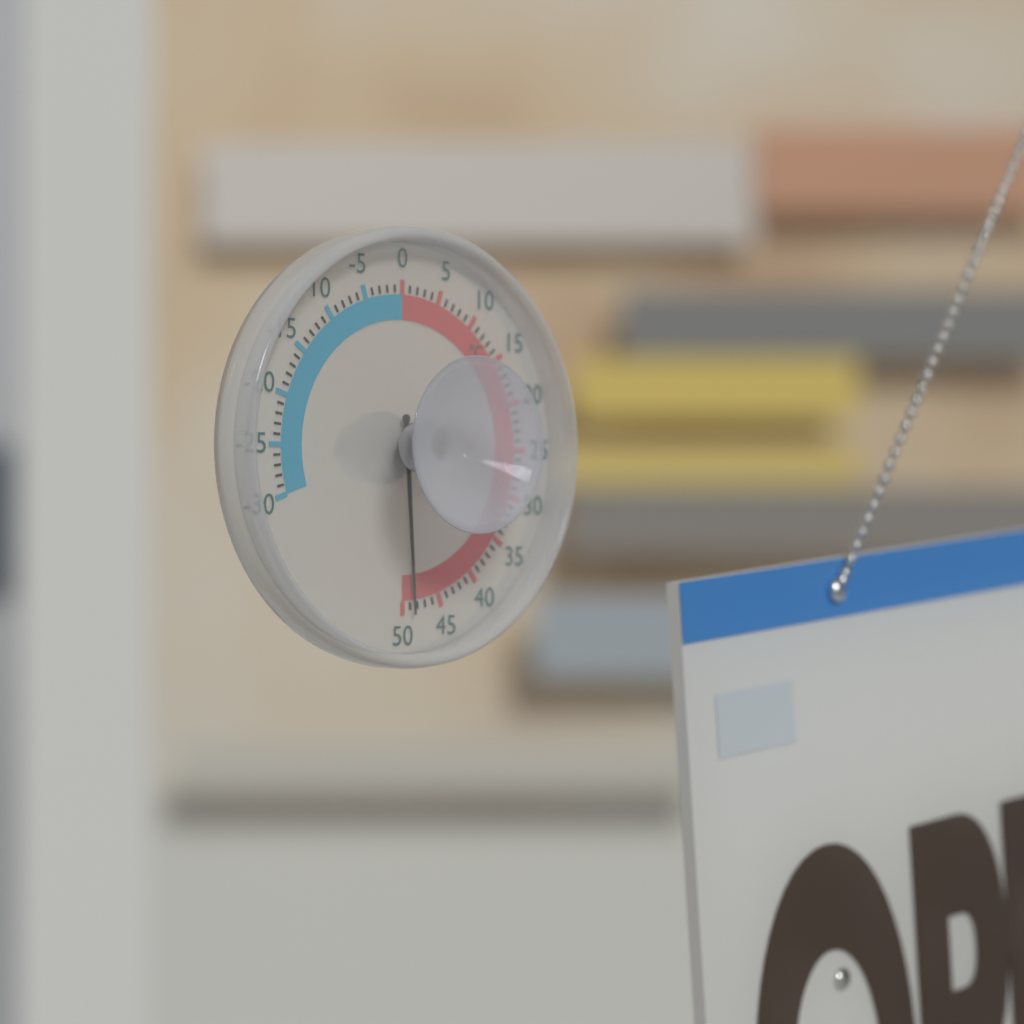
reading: 49 °C
